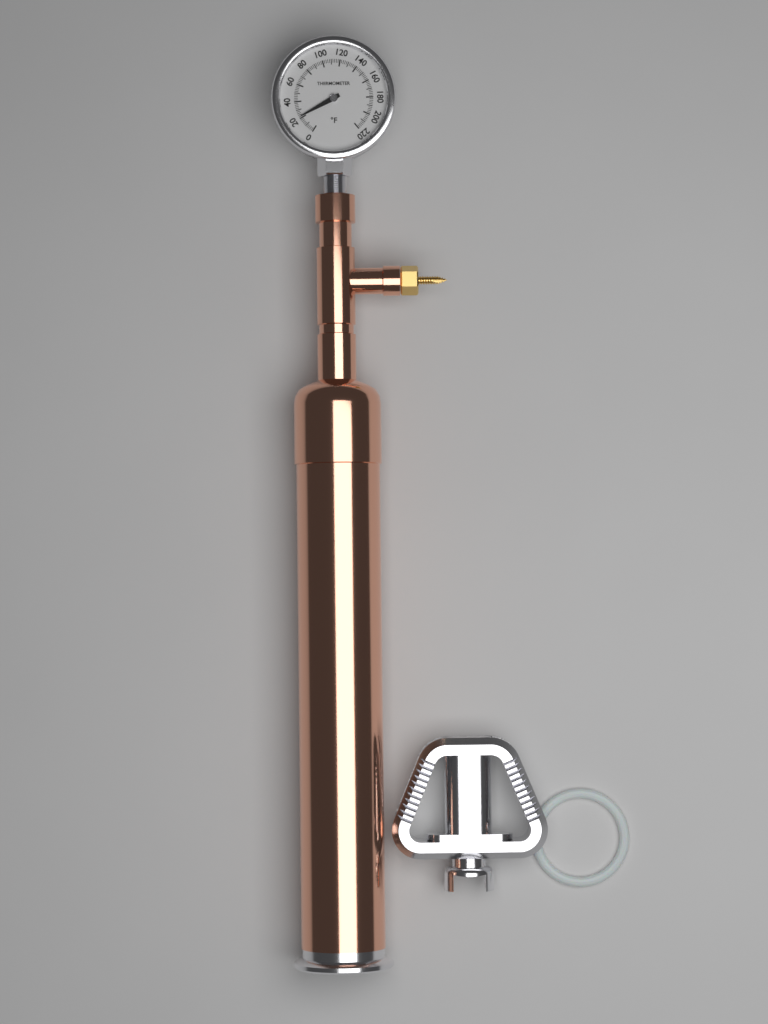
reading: 22 °F
